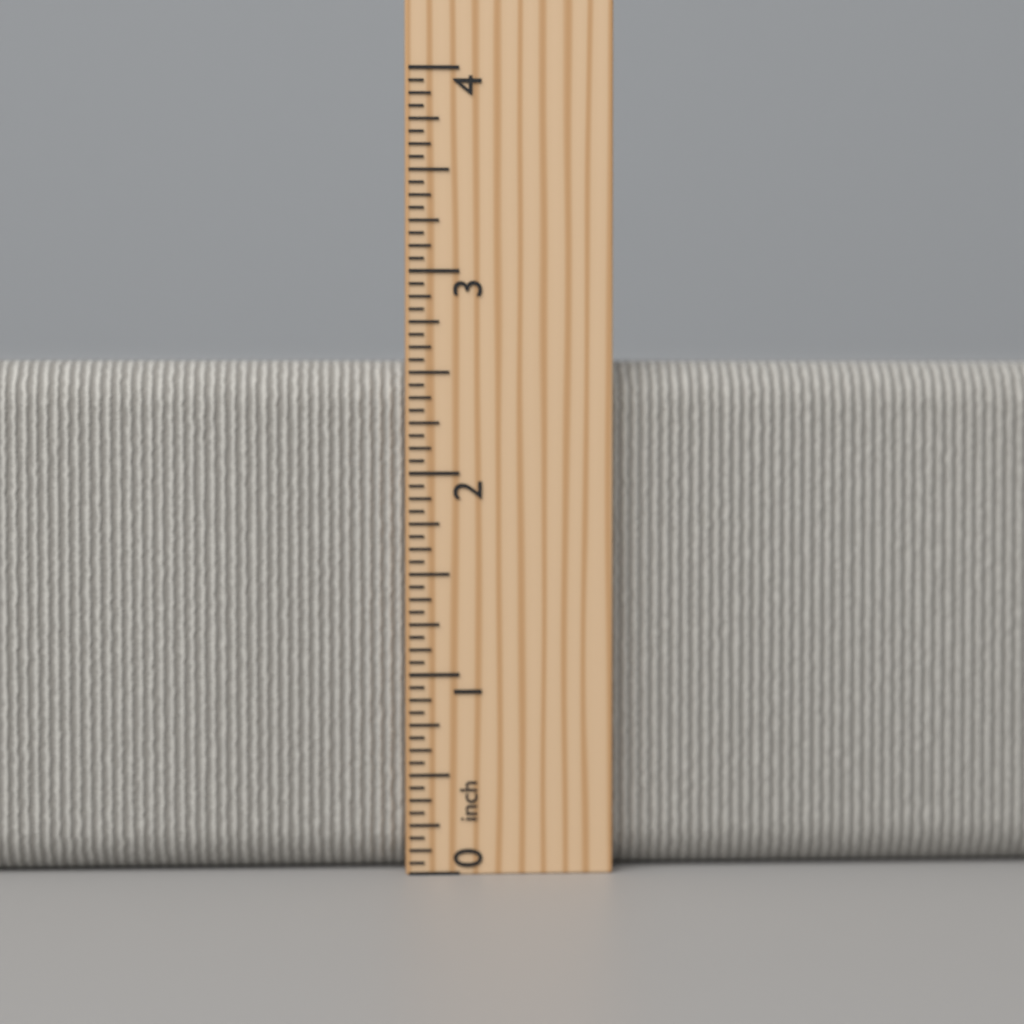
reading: 2.5625 inch
